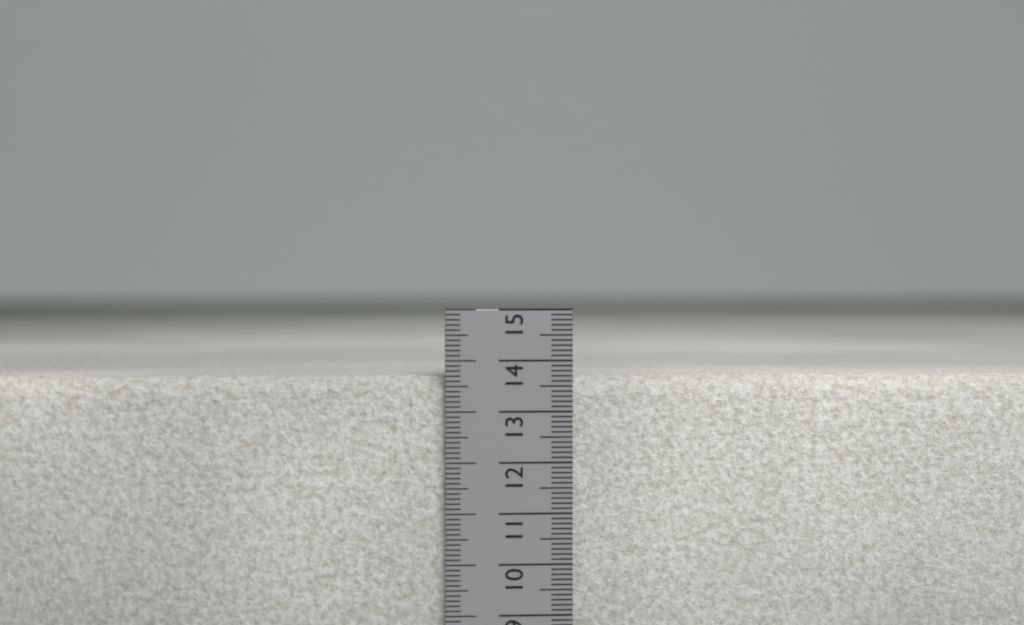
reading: 13.7 cm
